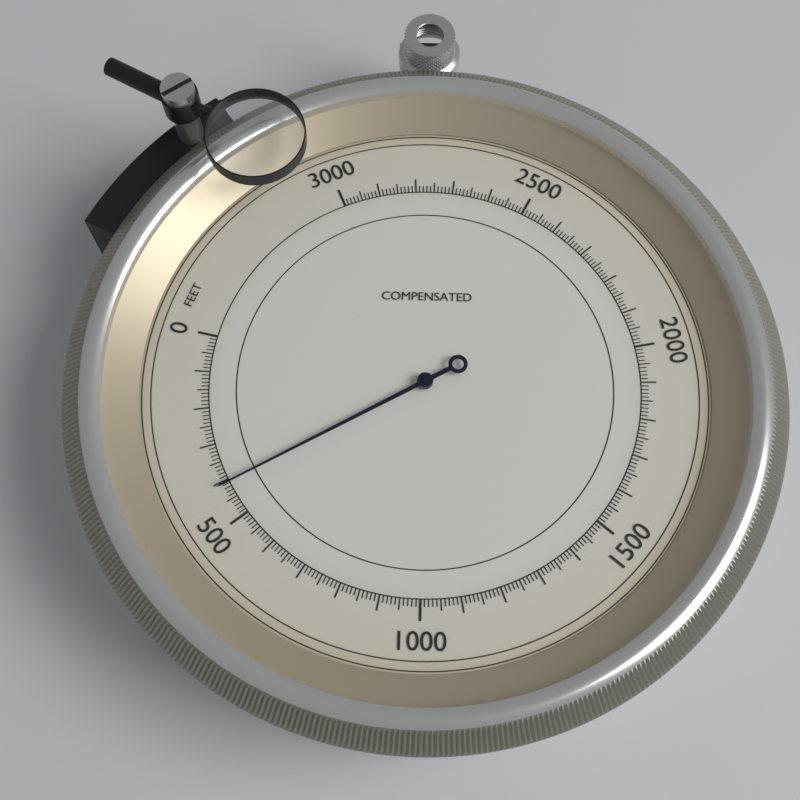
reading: 410 feet
